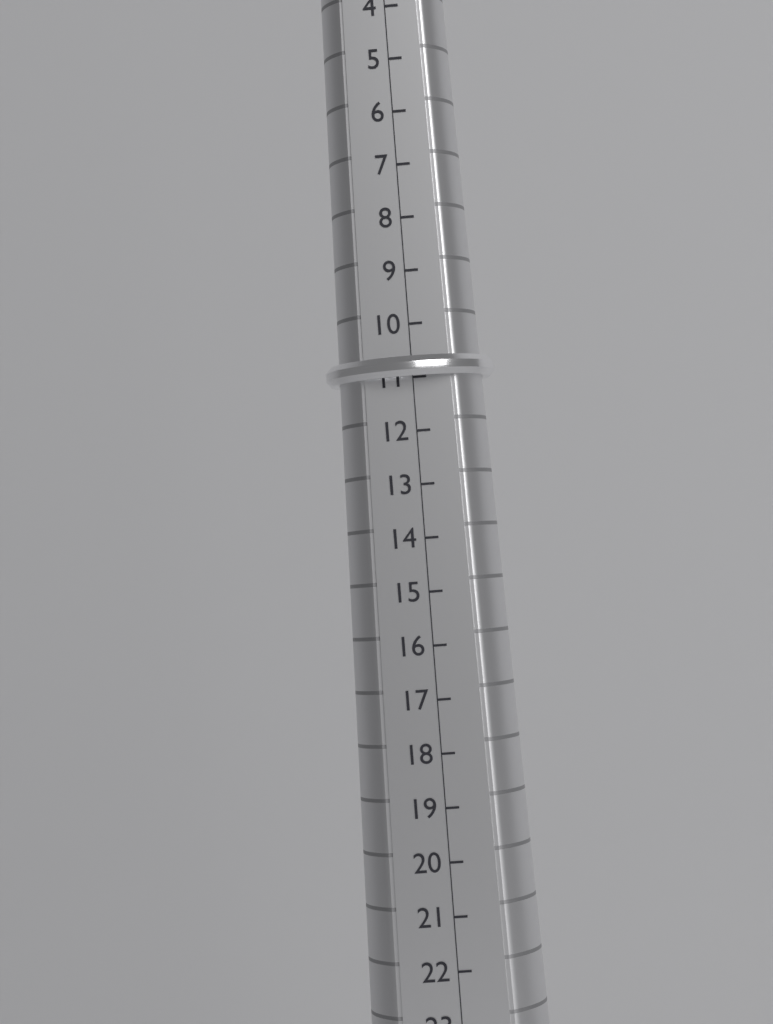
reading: 11 (no unit)
